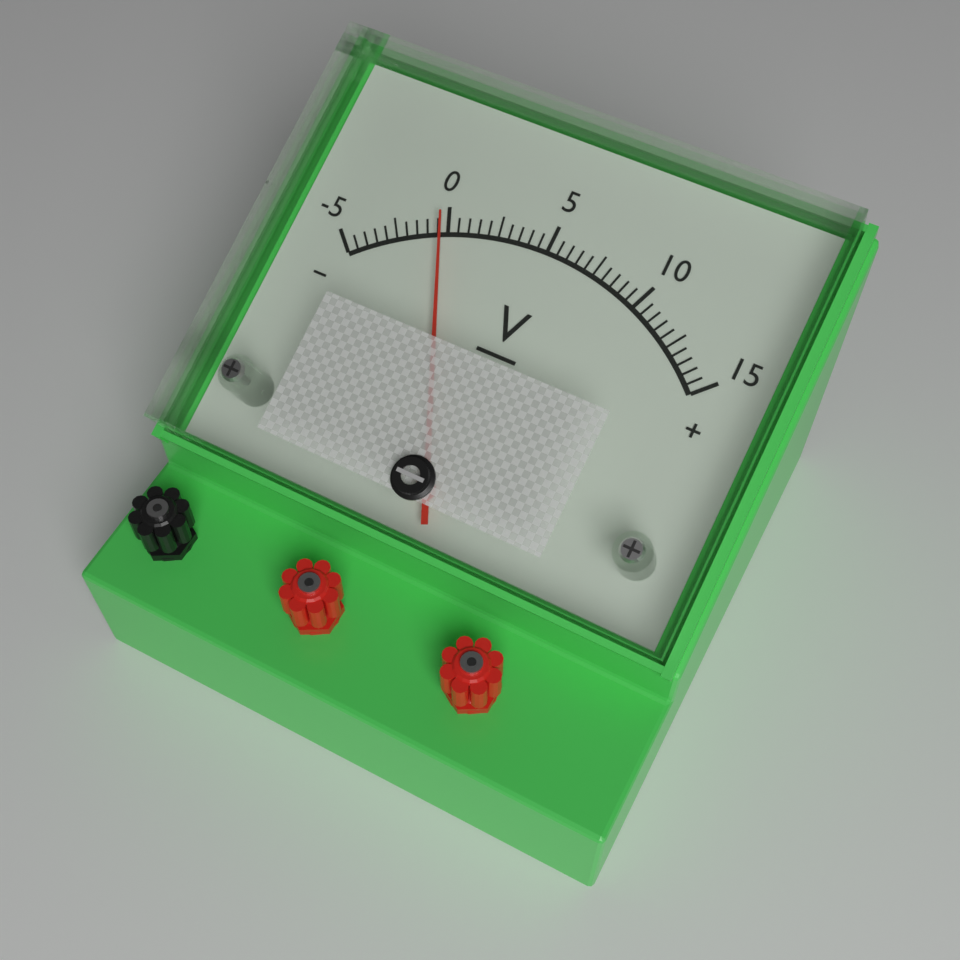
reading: -0.3 V
